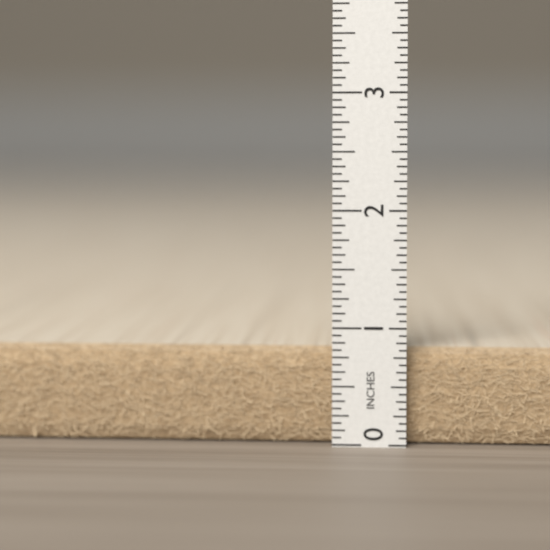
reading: 0.8125 in
